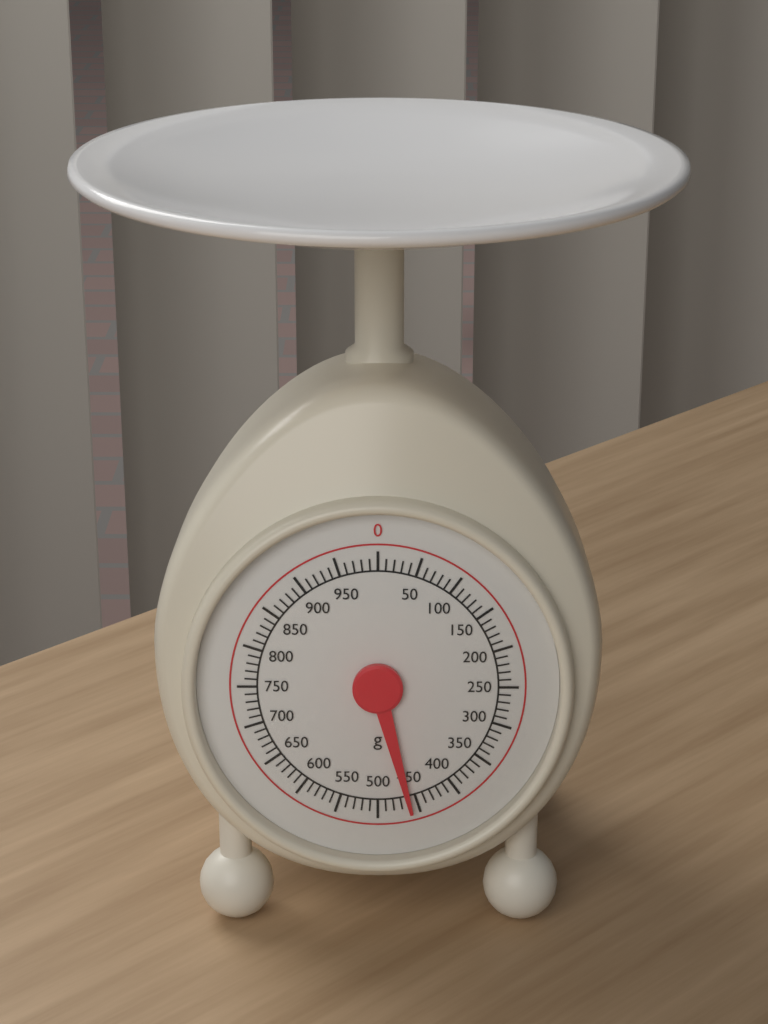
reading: 460 g
